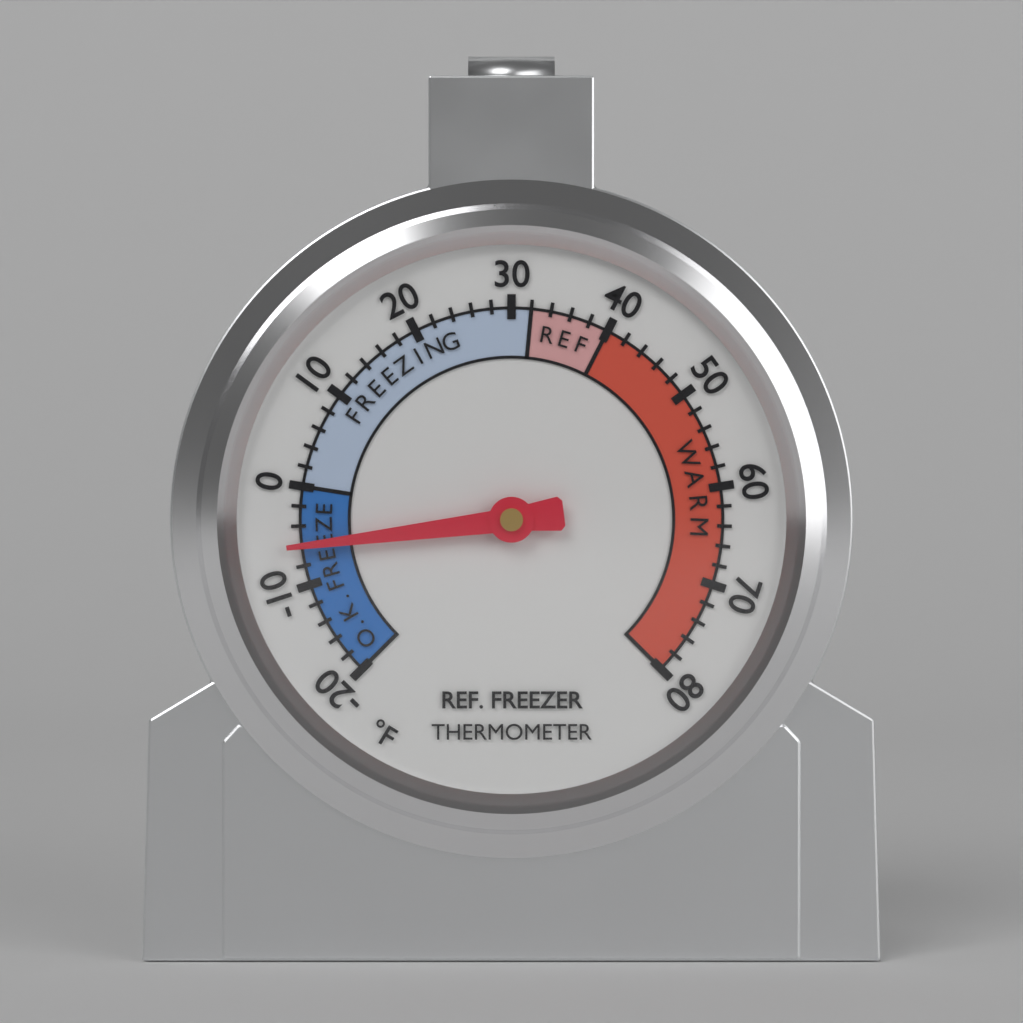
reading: -6 °F
